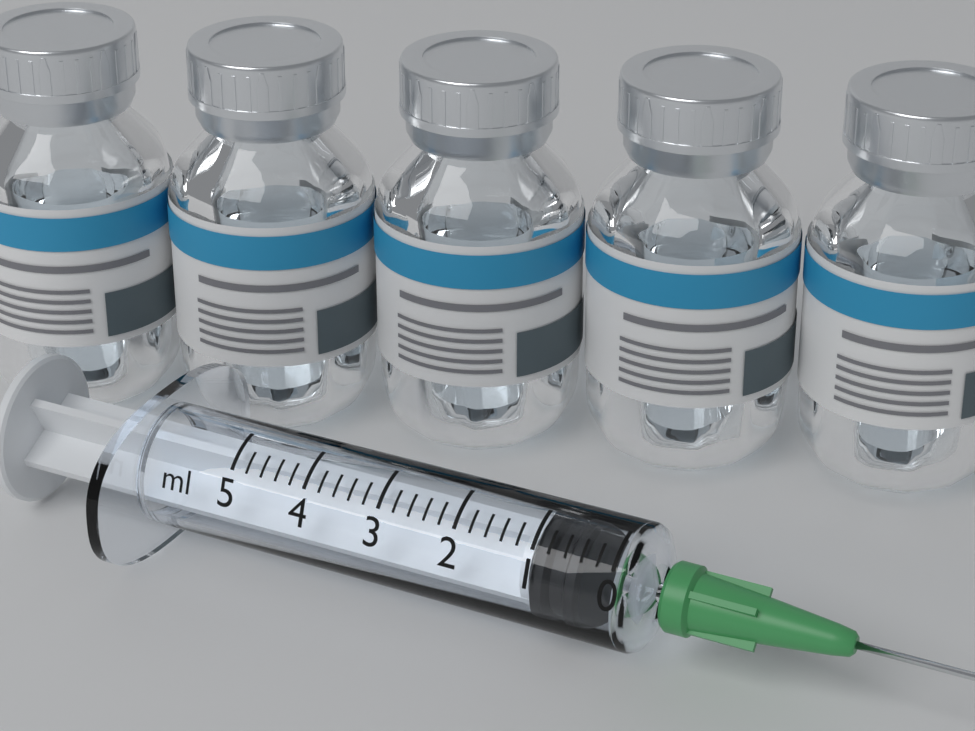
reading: 0.4 ml
